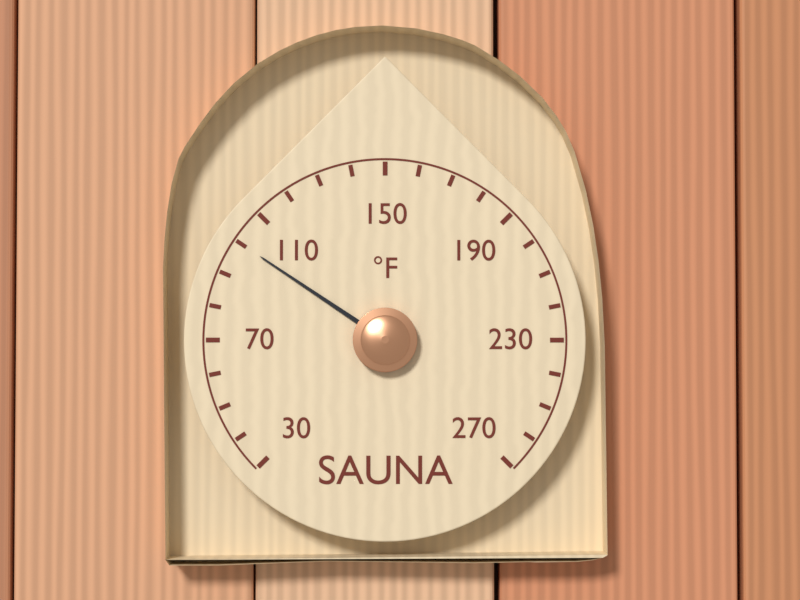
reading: 100 °F
